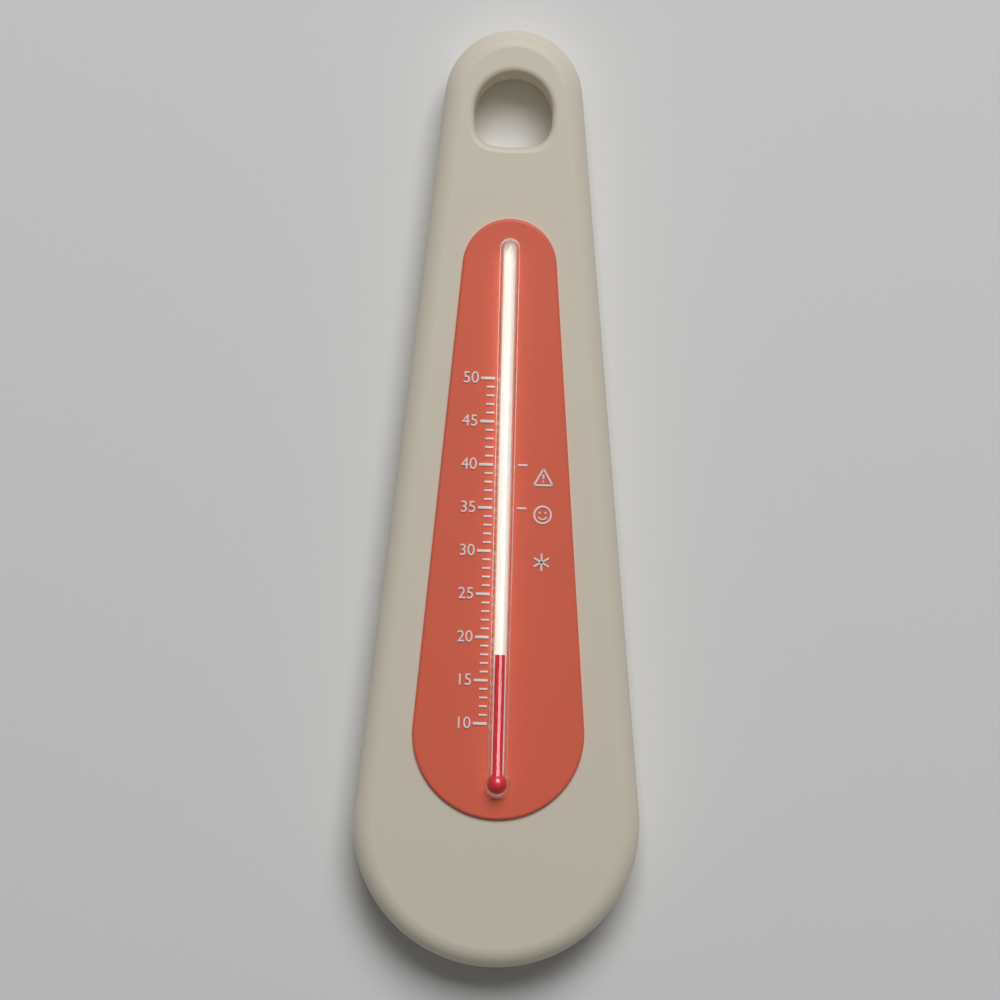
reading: 18 (no unit)
